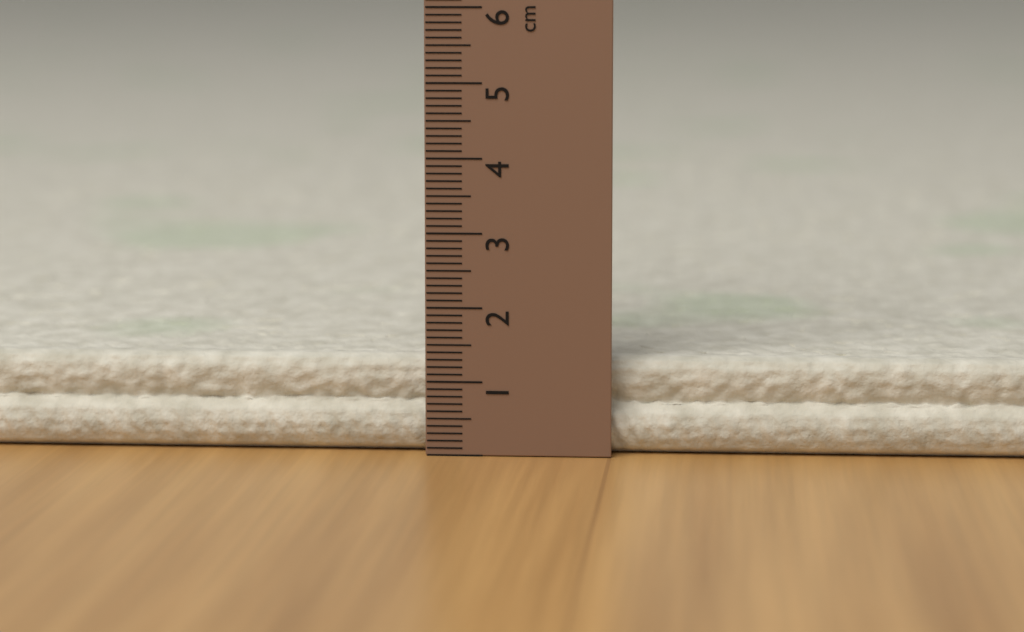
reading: 1.3 cm
